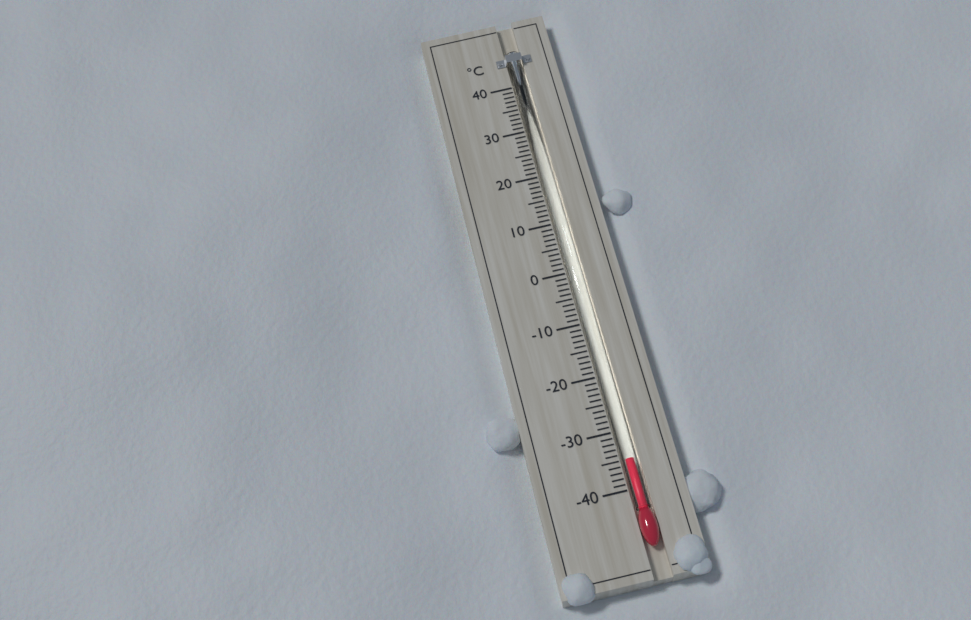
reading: -35 °C
